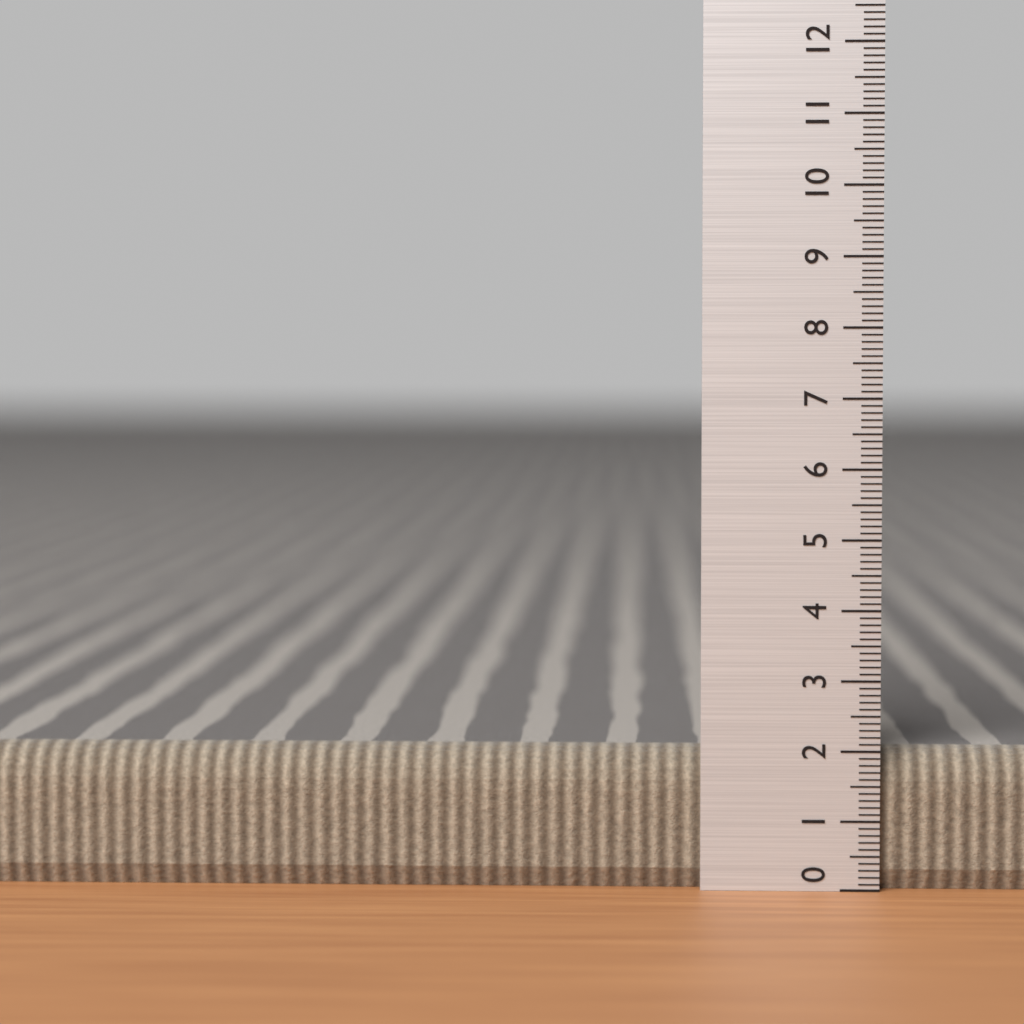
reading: 2.0 (no unit)
